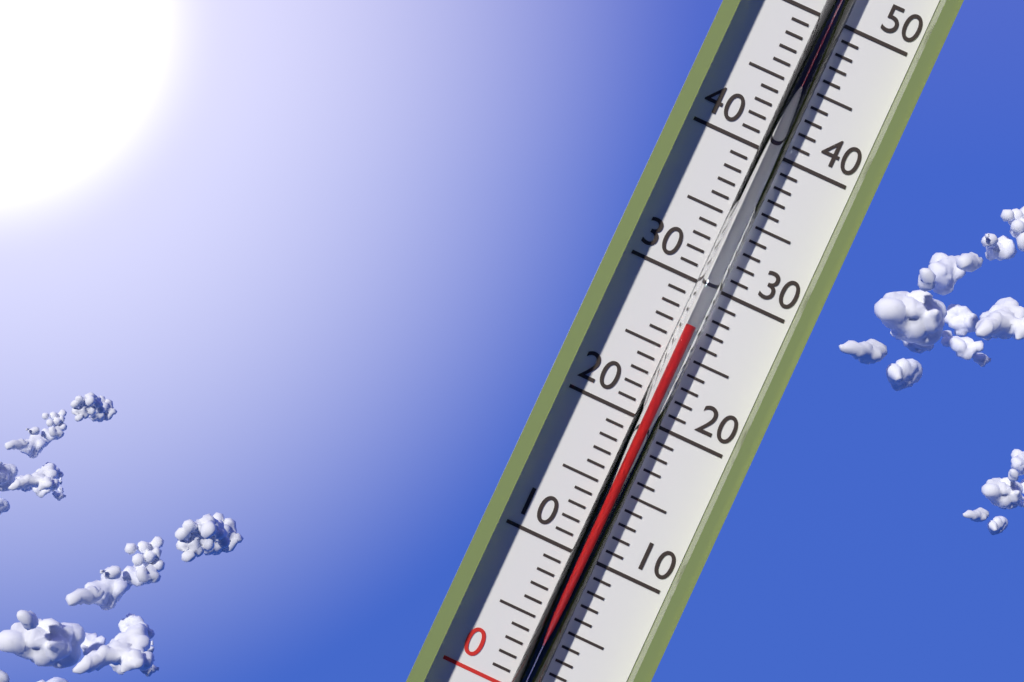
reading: 27 °C
